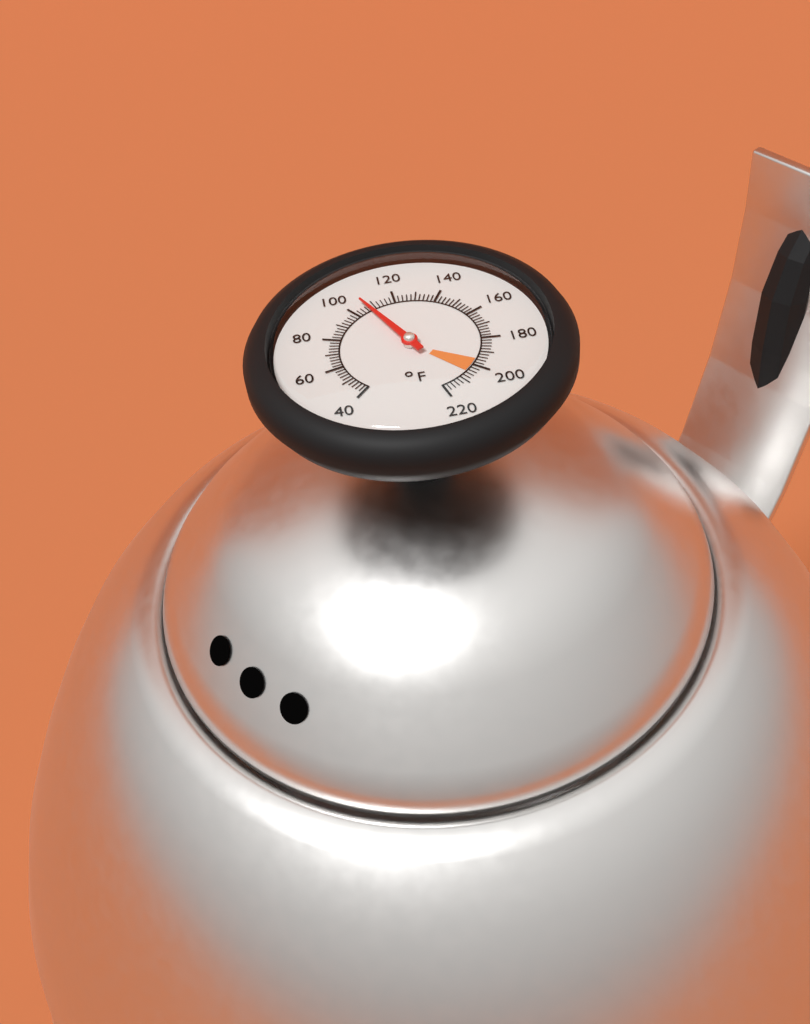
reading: 106 °F
